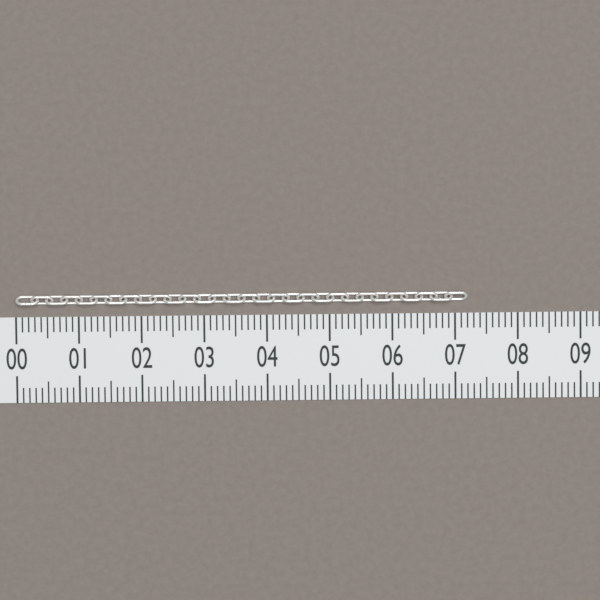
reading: 7.2 (no unit)
